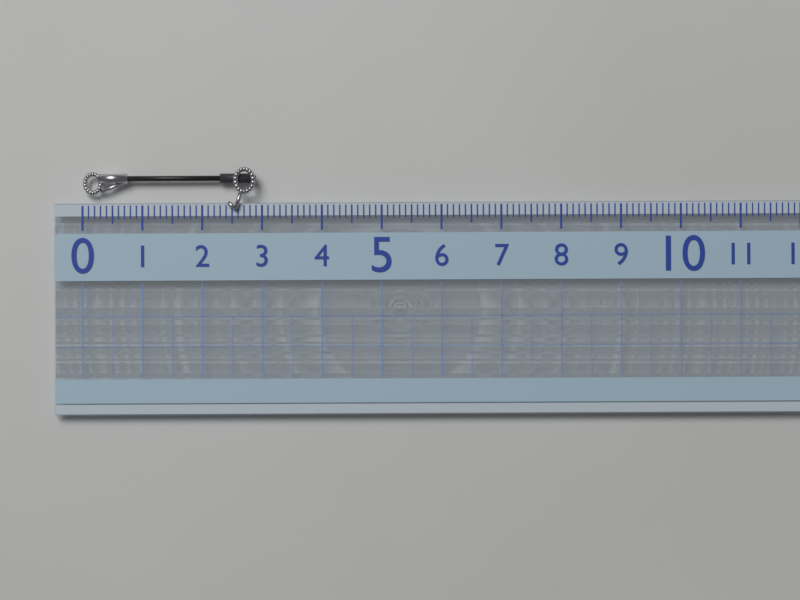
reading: 2.9 (no unit)
